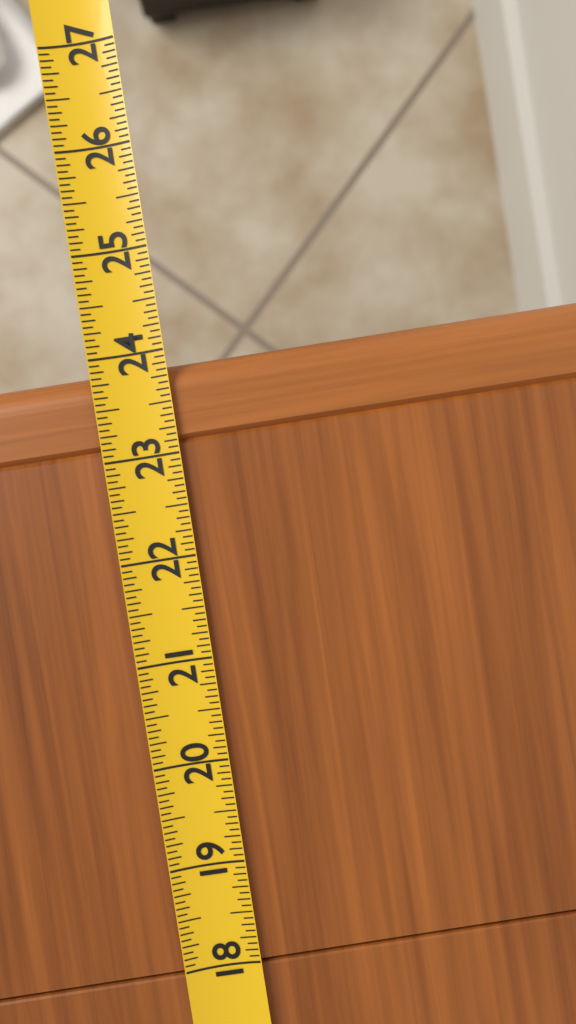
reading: 23.8750 (no unit)
